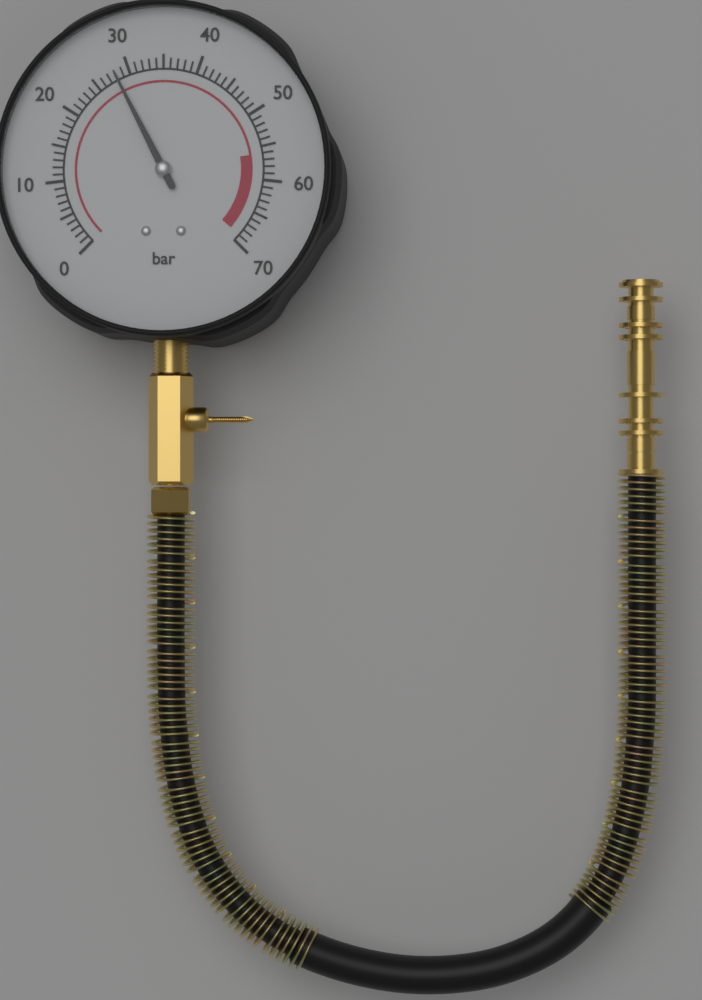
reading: 28 bar
